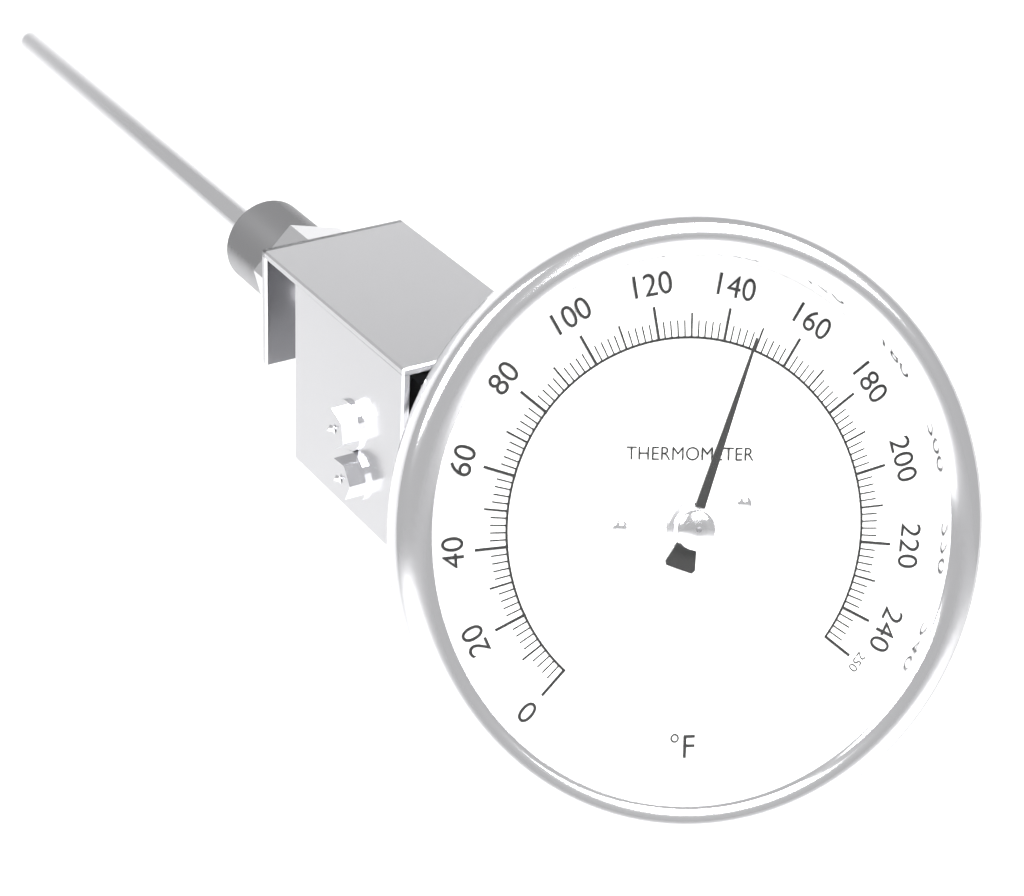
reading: 148 °F
